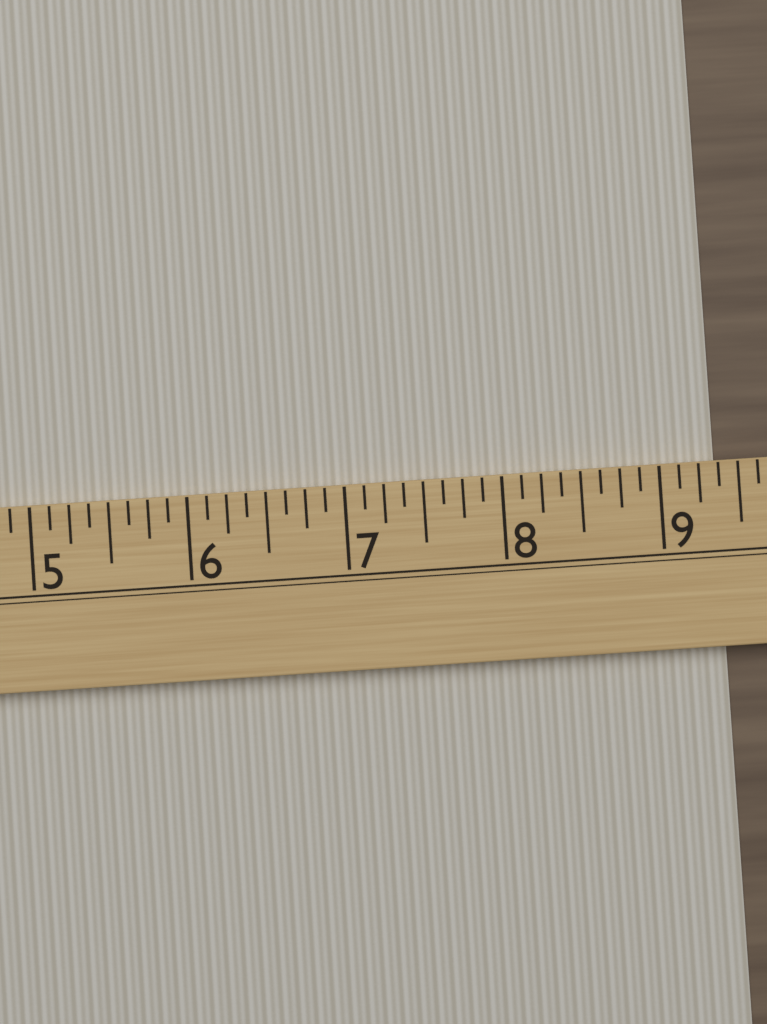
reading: 9.375 (no unit)
